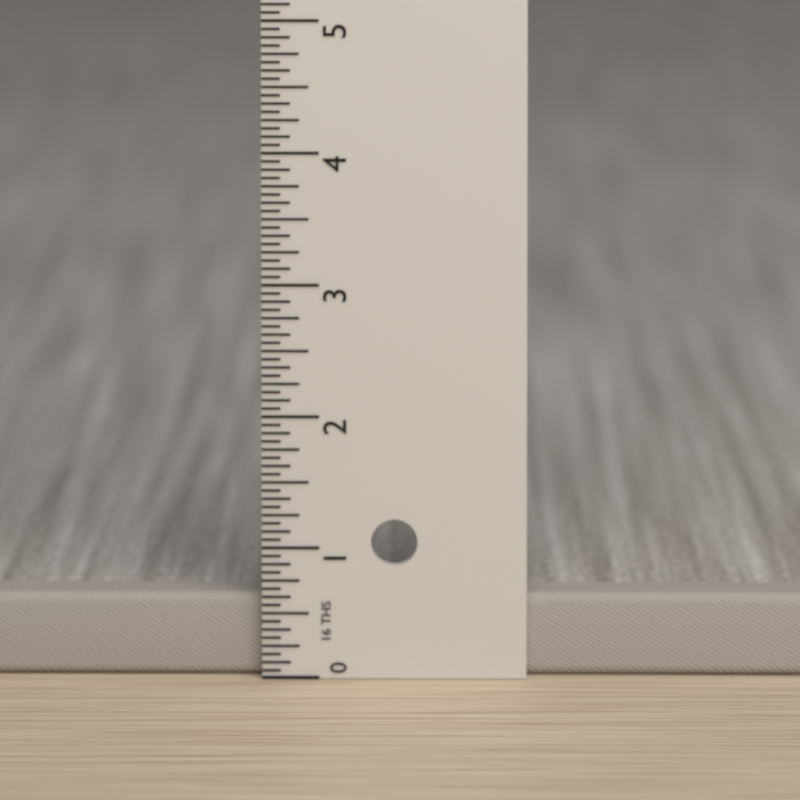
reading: 0.6250 in
